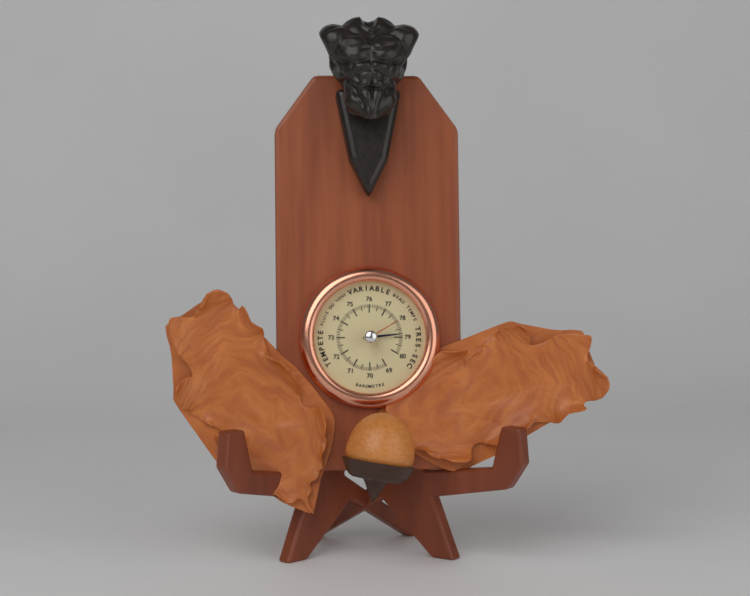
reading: 78.8 (no unit)
